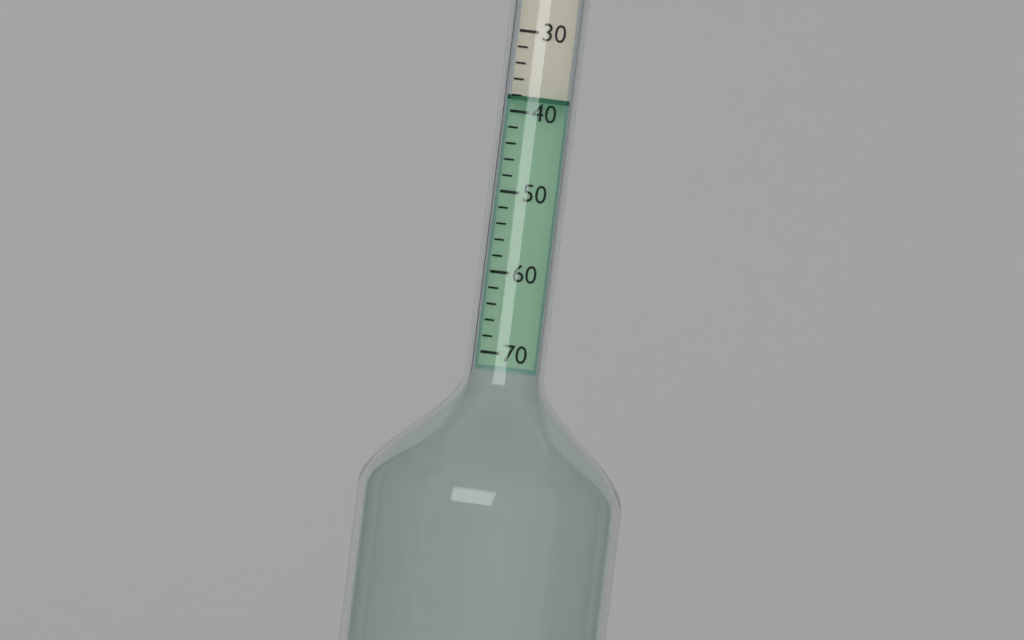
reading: 38 (no unit)
